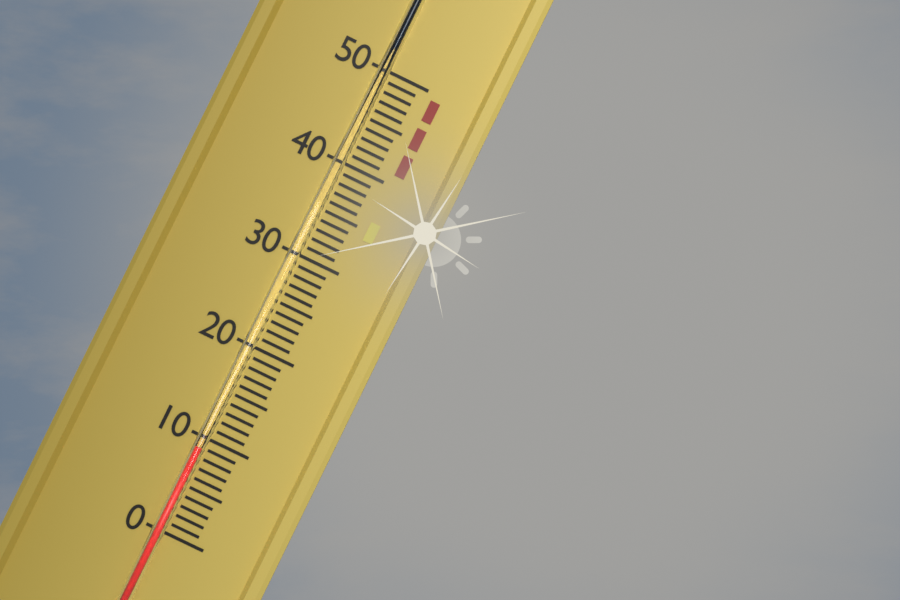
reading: 9 (no unit)
